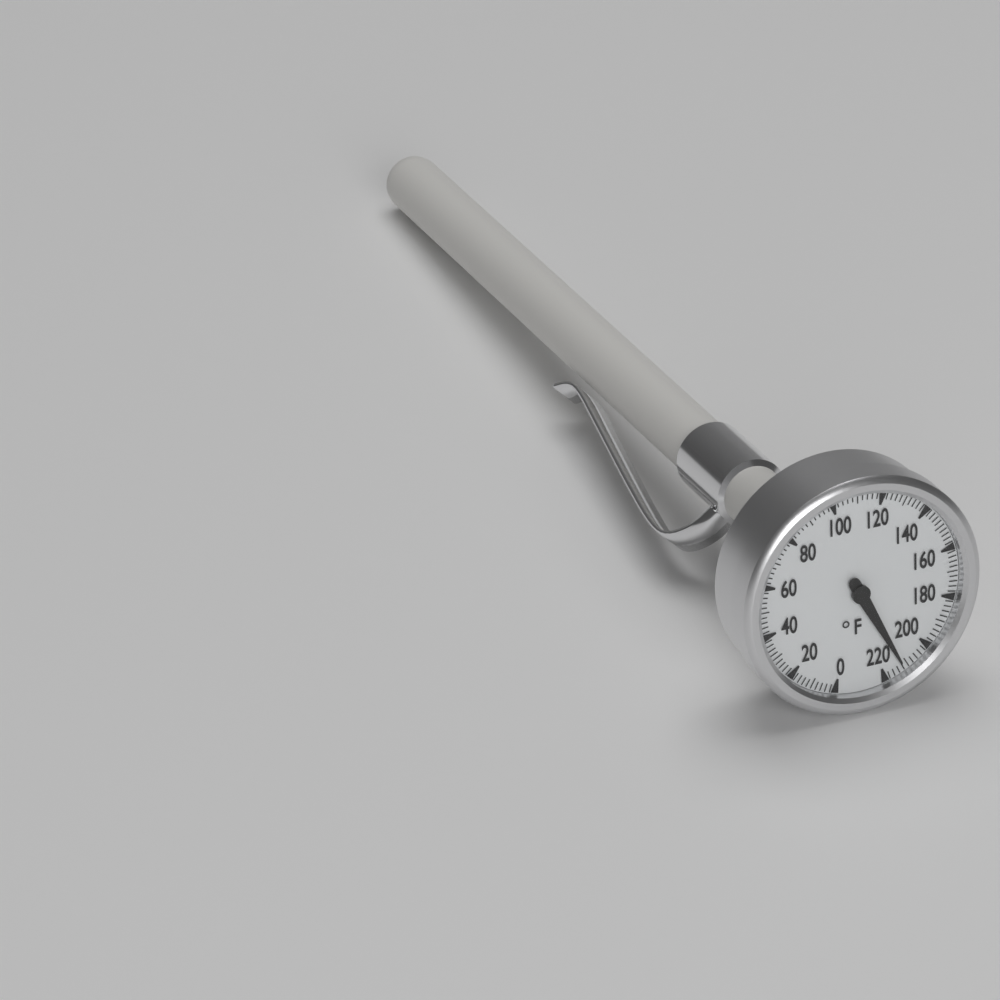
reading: 212 °F
